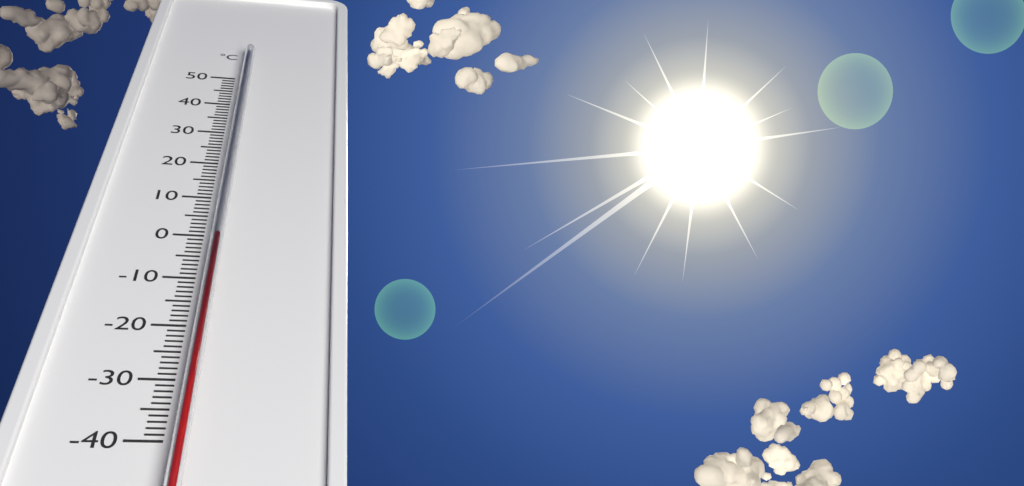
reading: -2 °C
